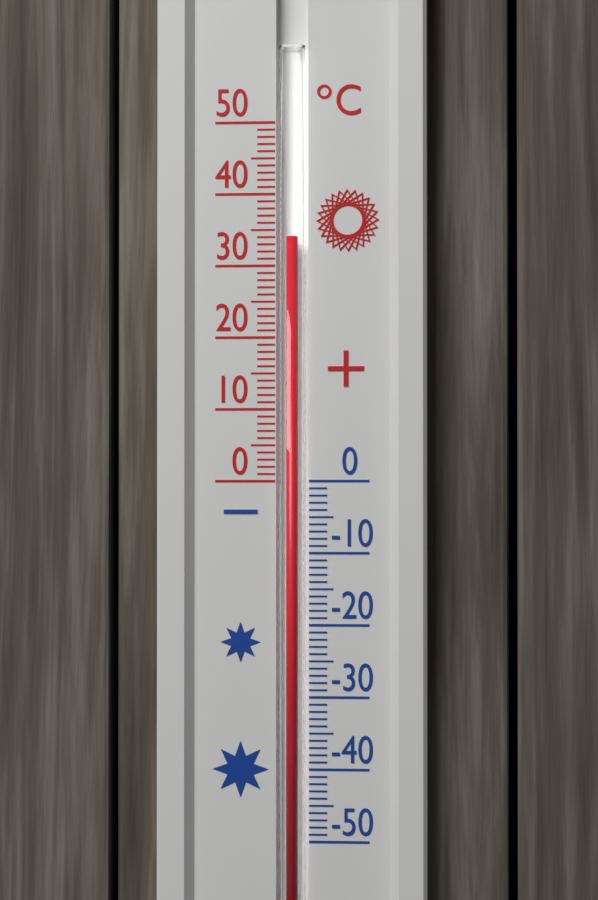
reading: 34 °C
